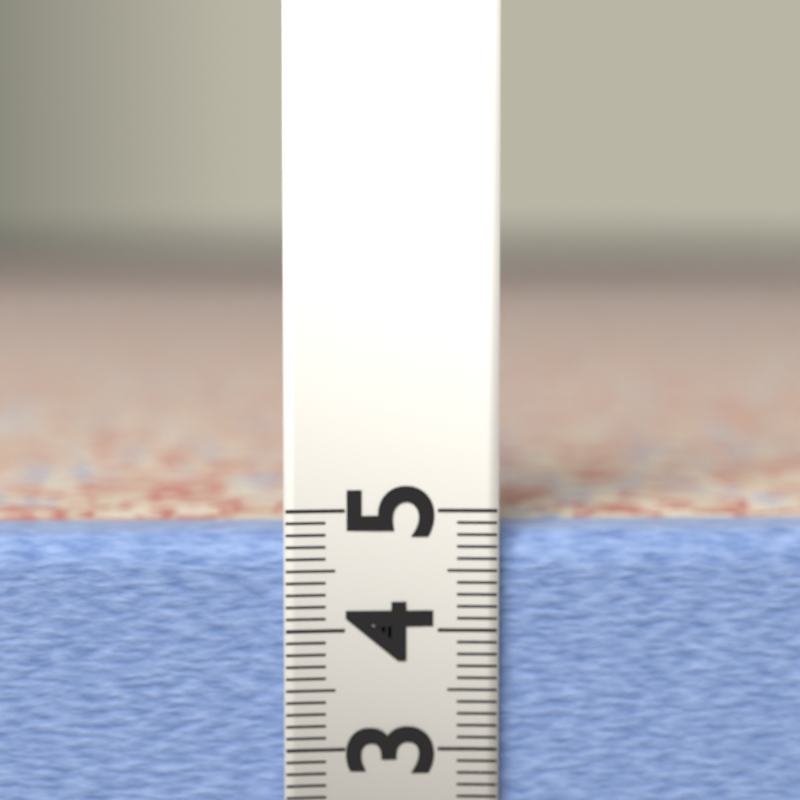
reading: 4.8 (no unit)
